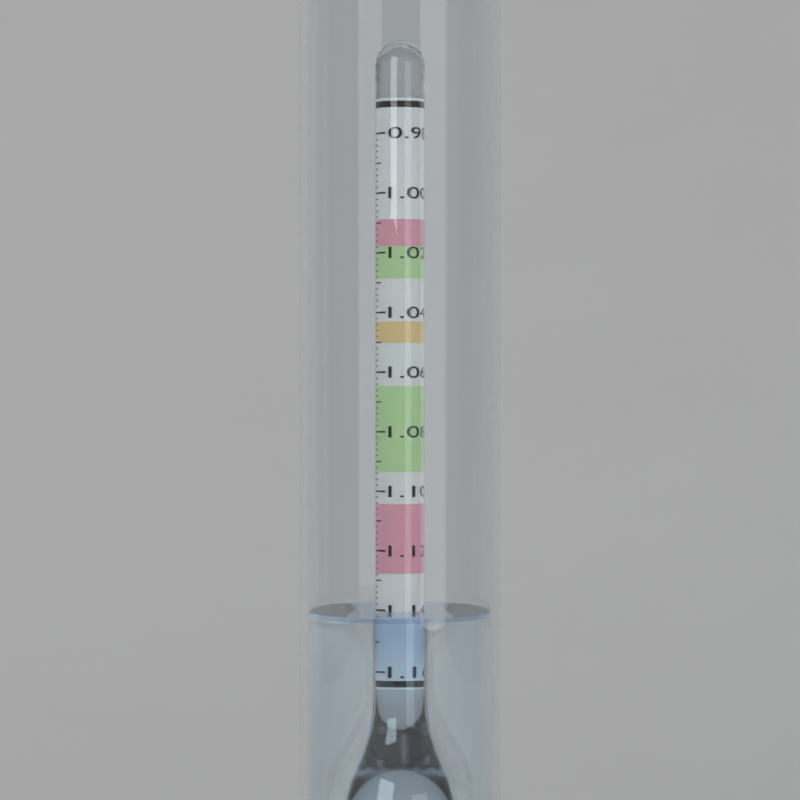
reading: 1.140 (no unit)
